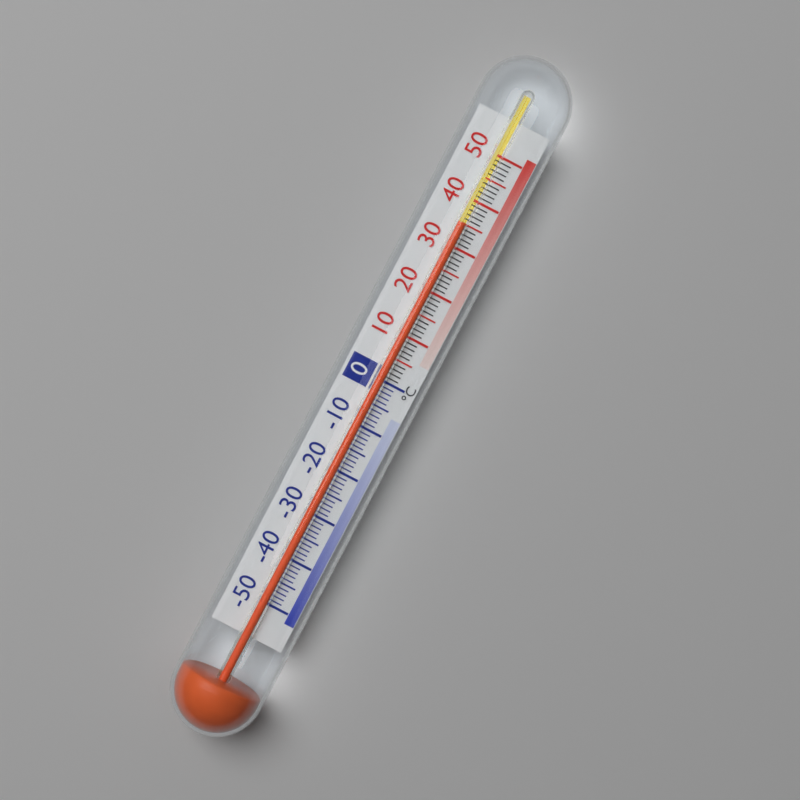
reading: 35 °C
